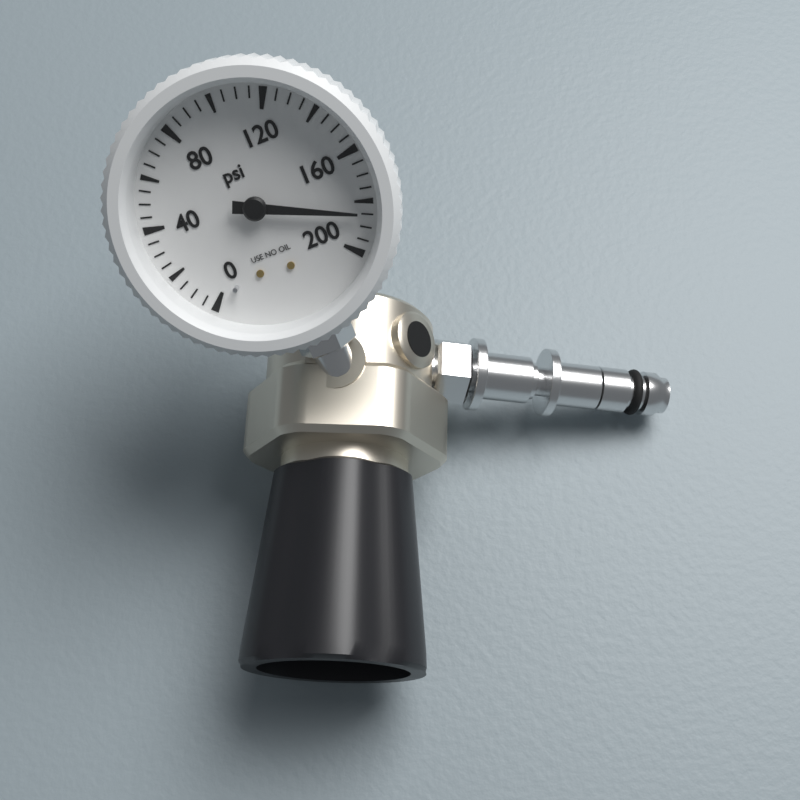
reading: 185 psi
